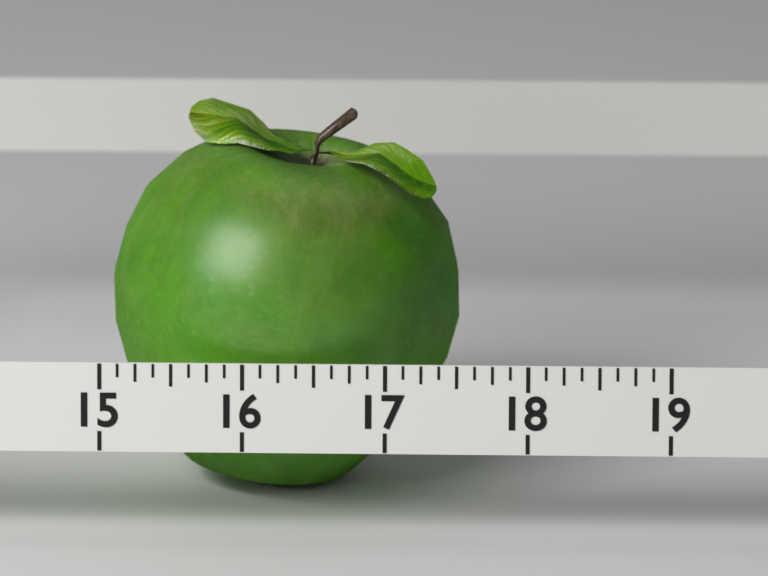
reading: 17.500 (no unit)
